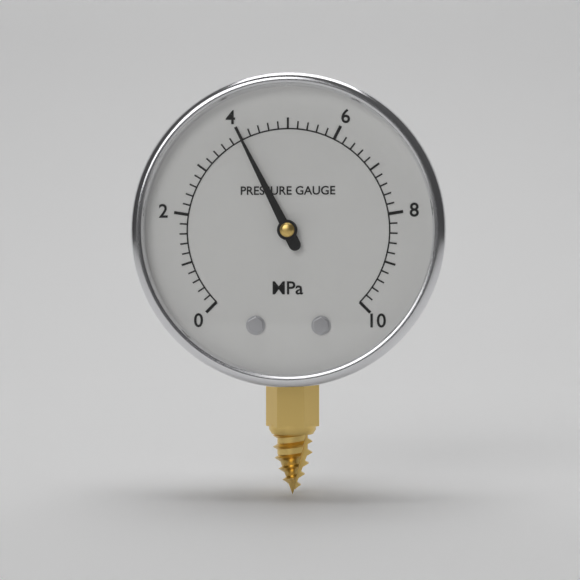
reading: 4.0 MPa
